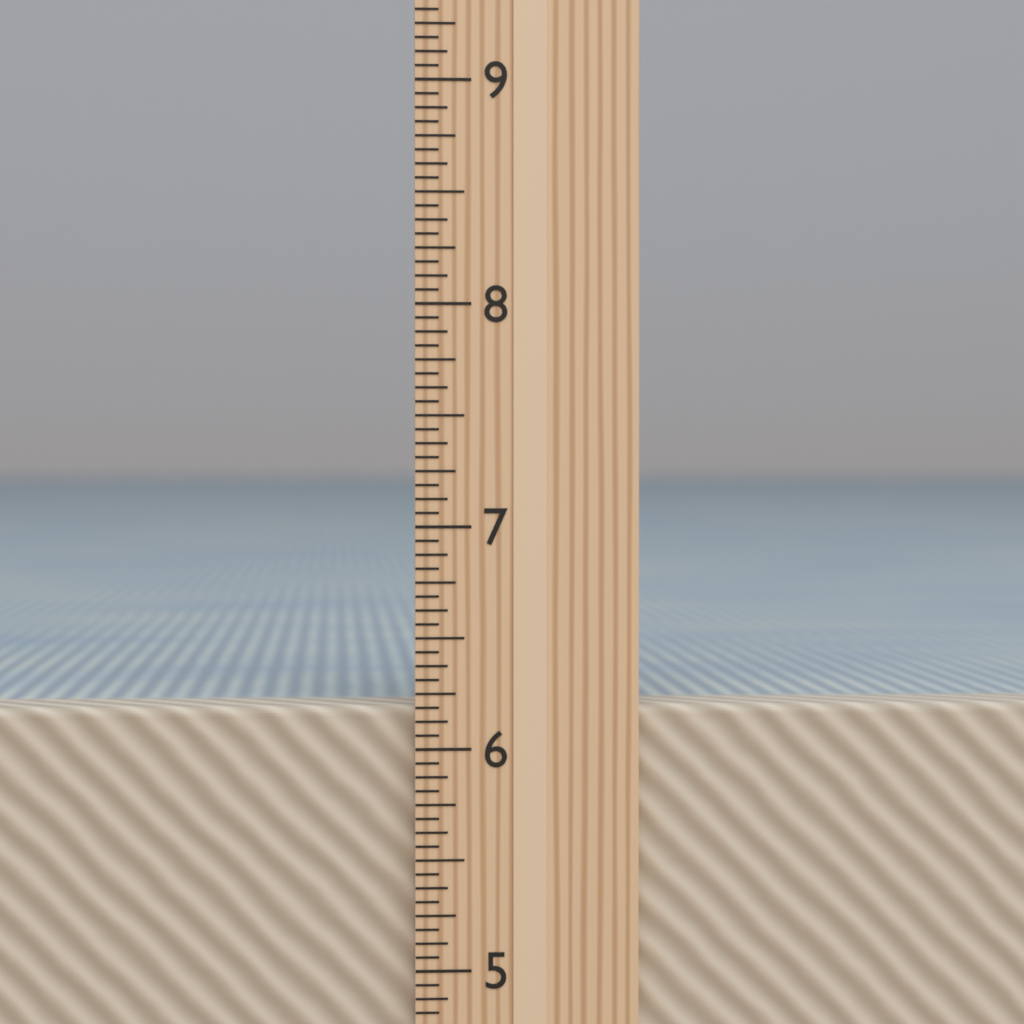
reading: 6.1875 in
